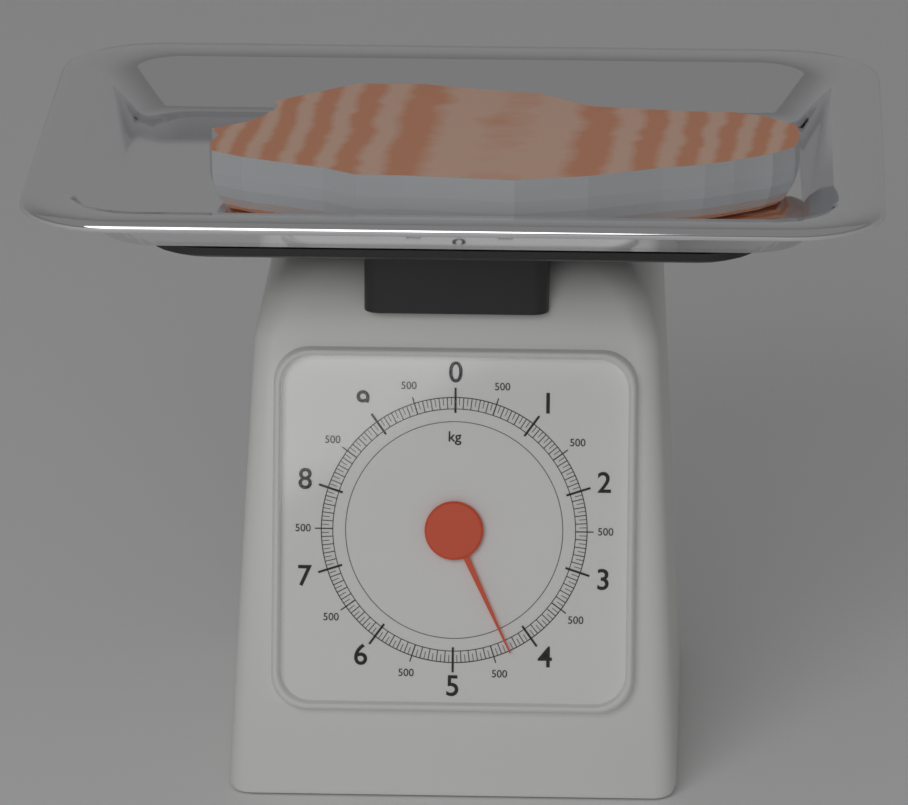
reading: 4.30 kg
